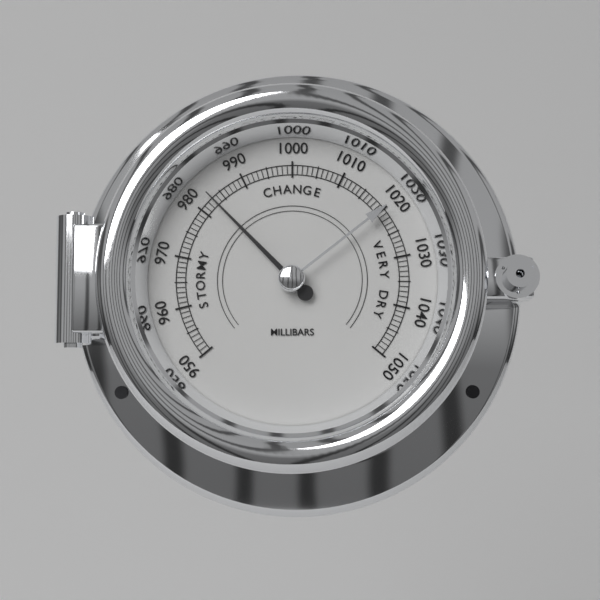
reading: 983 mbar
